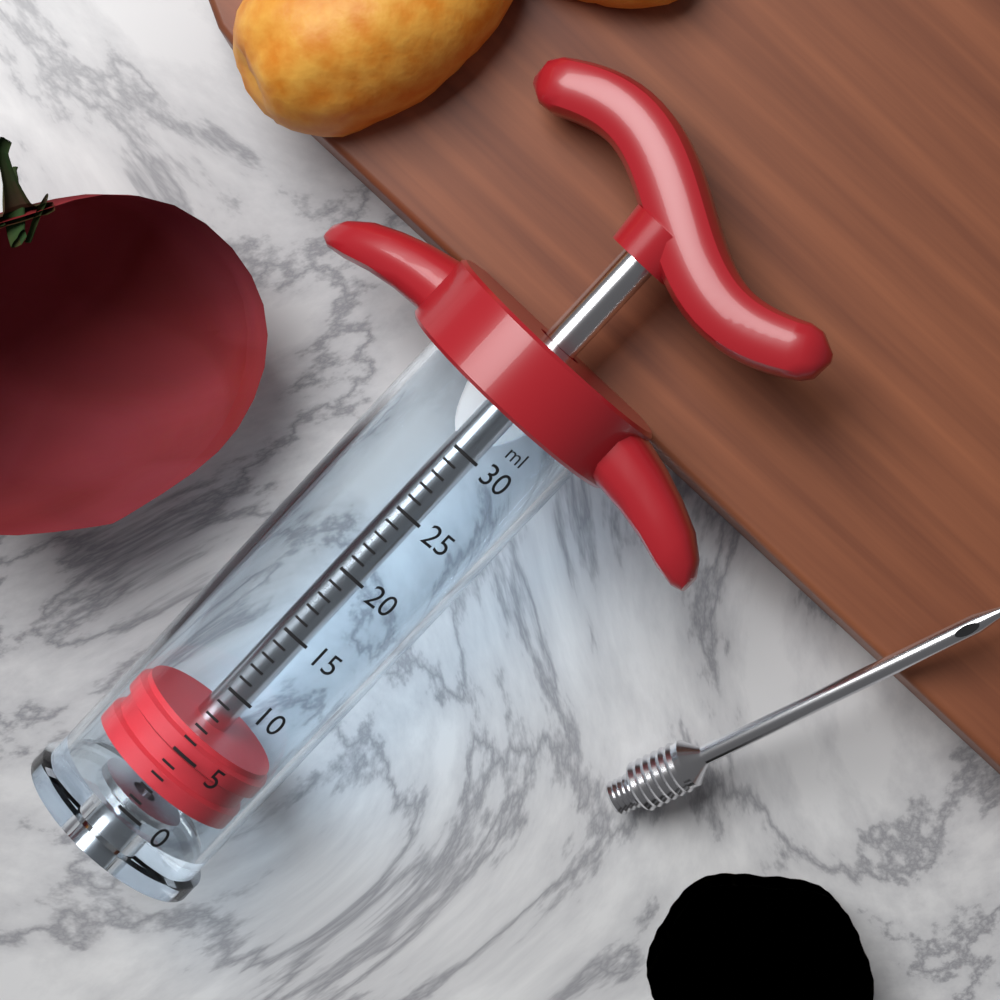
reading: 2 ml
